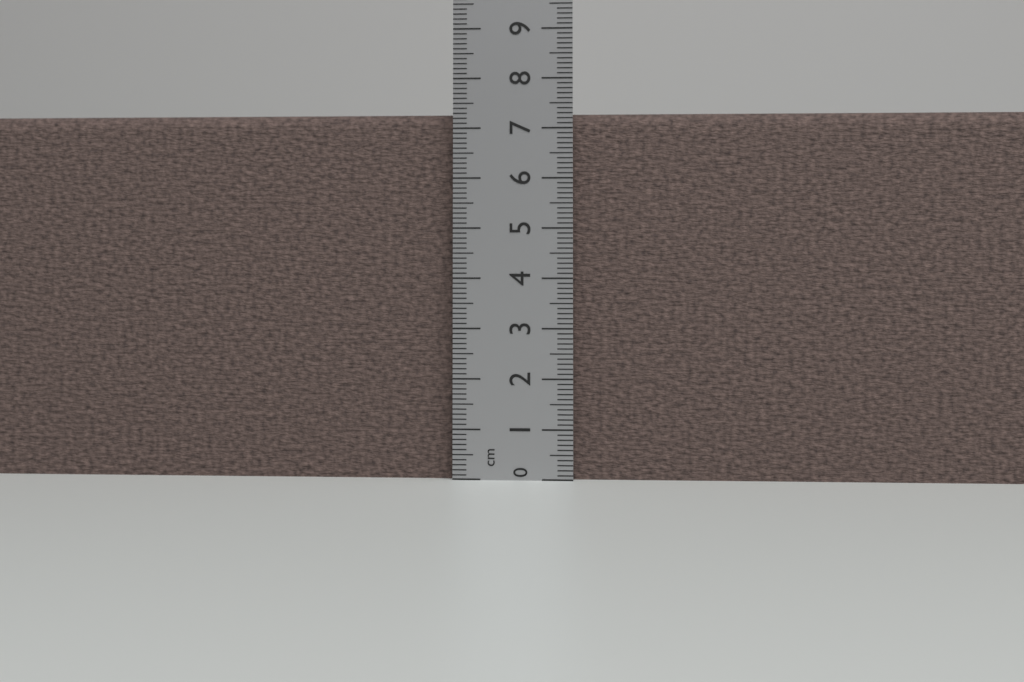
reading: 7.3 cm
